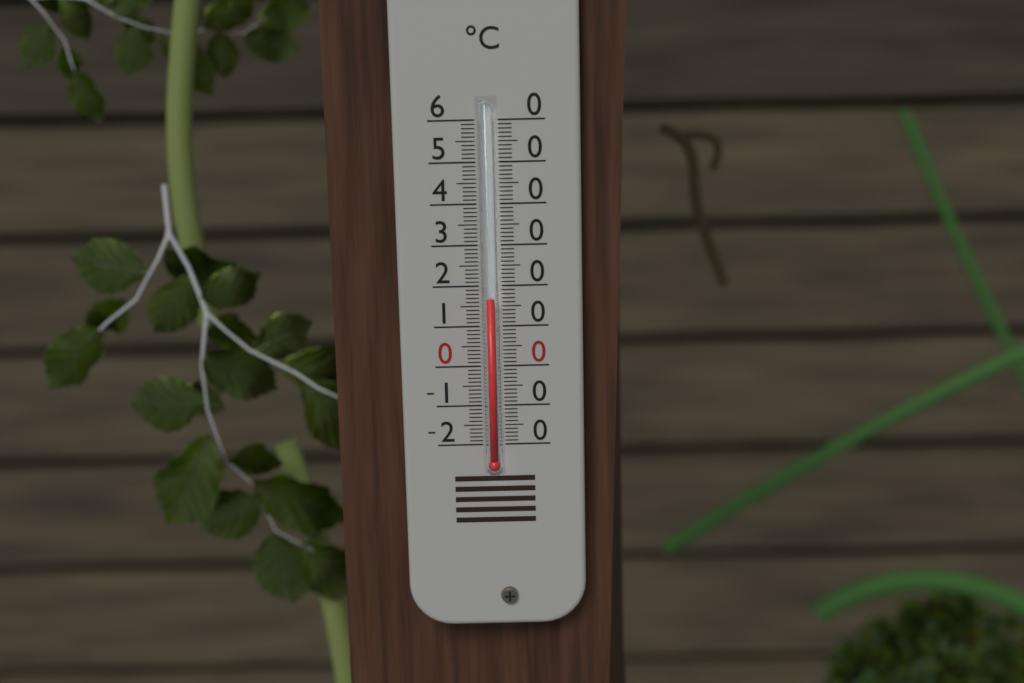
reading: 17 °C
